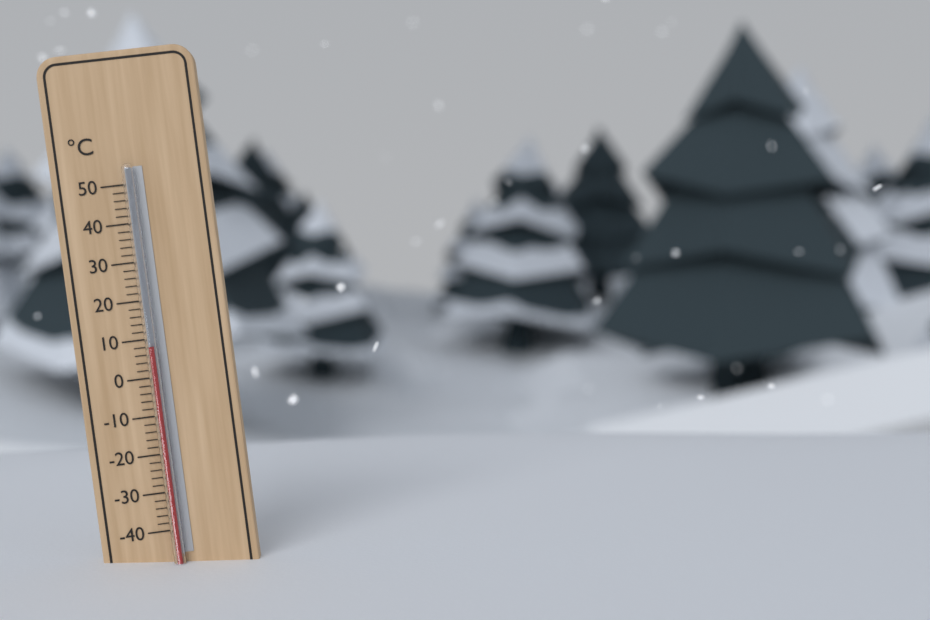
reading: 8 °C
